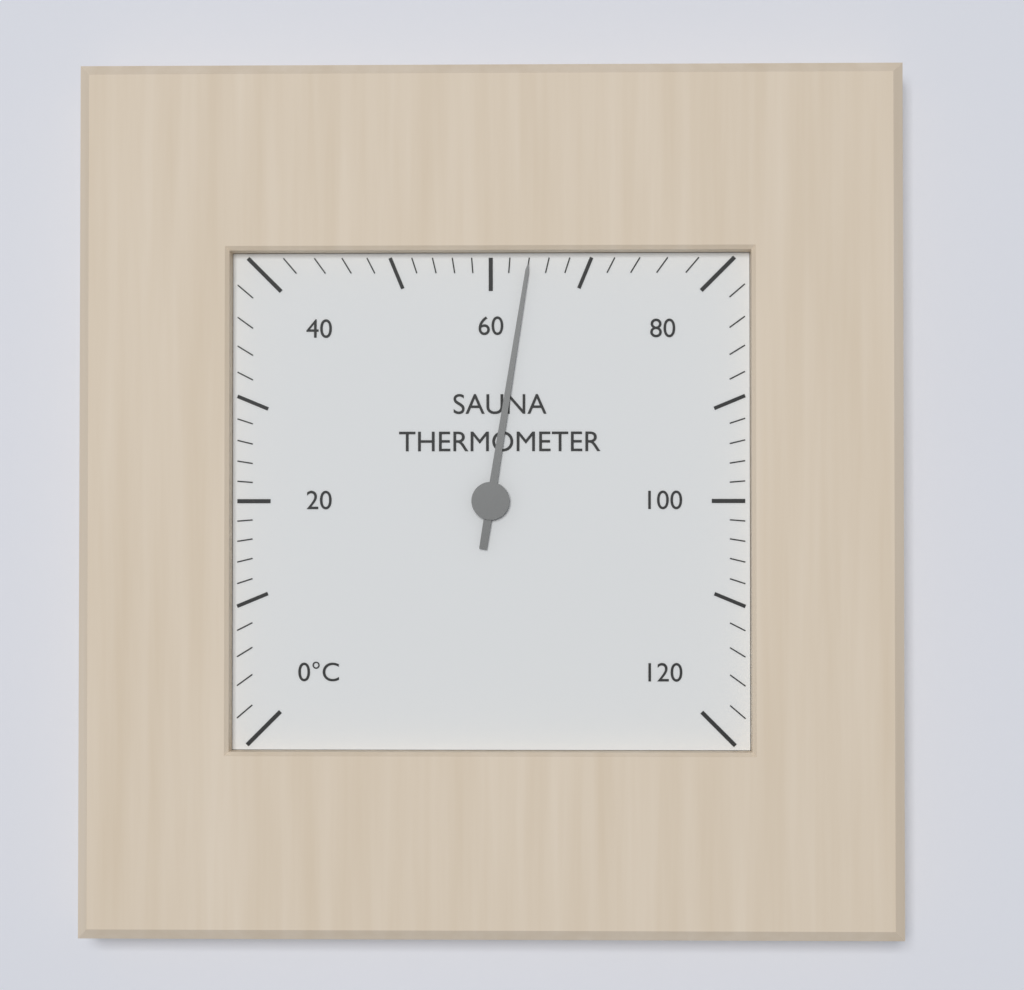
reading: 64 °C
